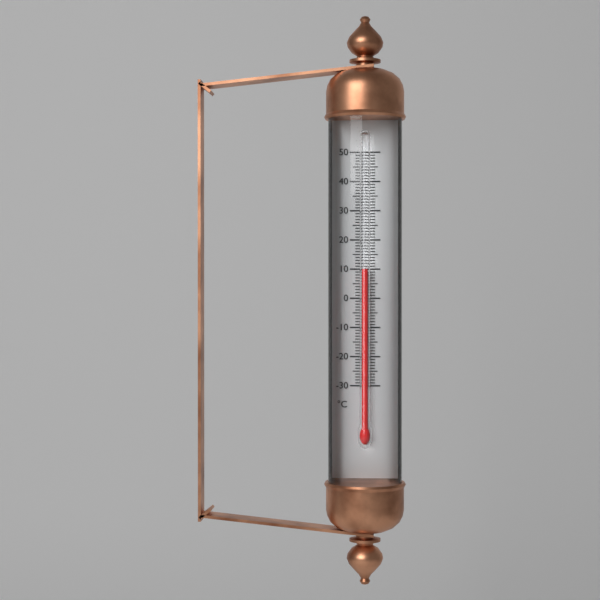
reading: 10 °C
